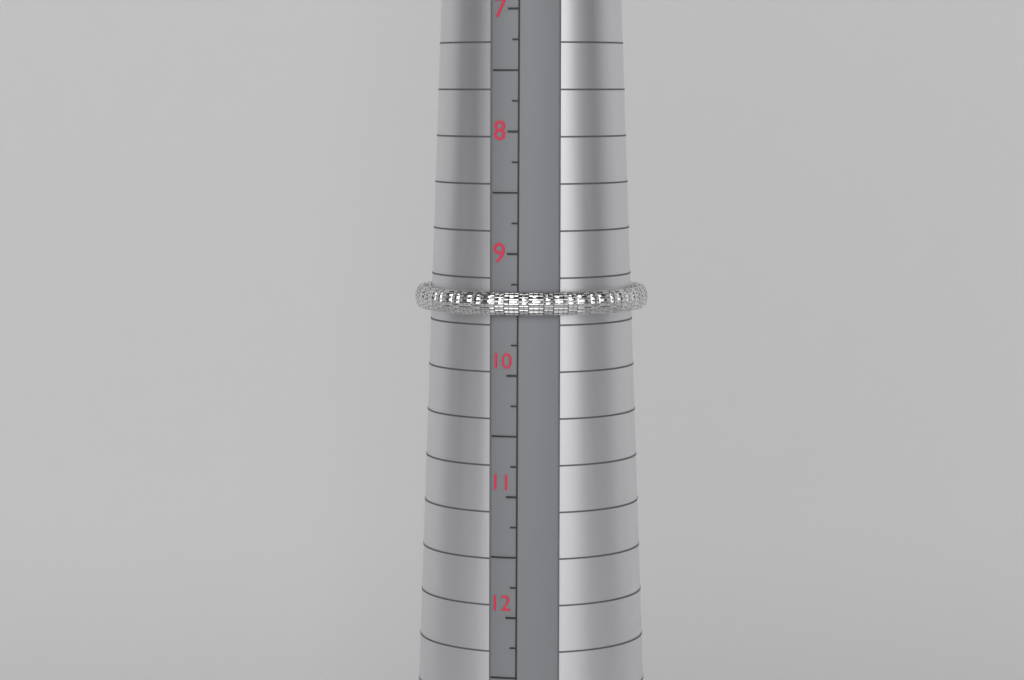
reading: 9.50 (no unit)
